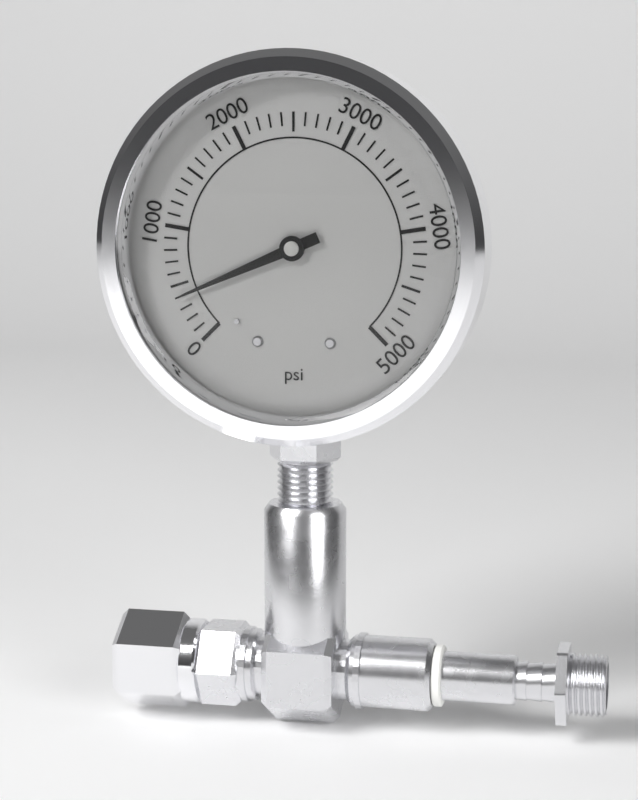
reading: 400 psi
